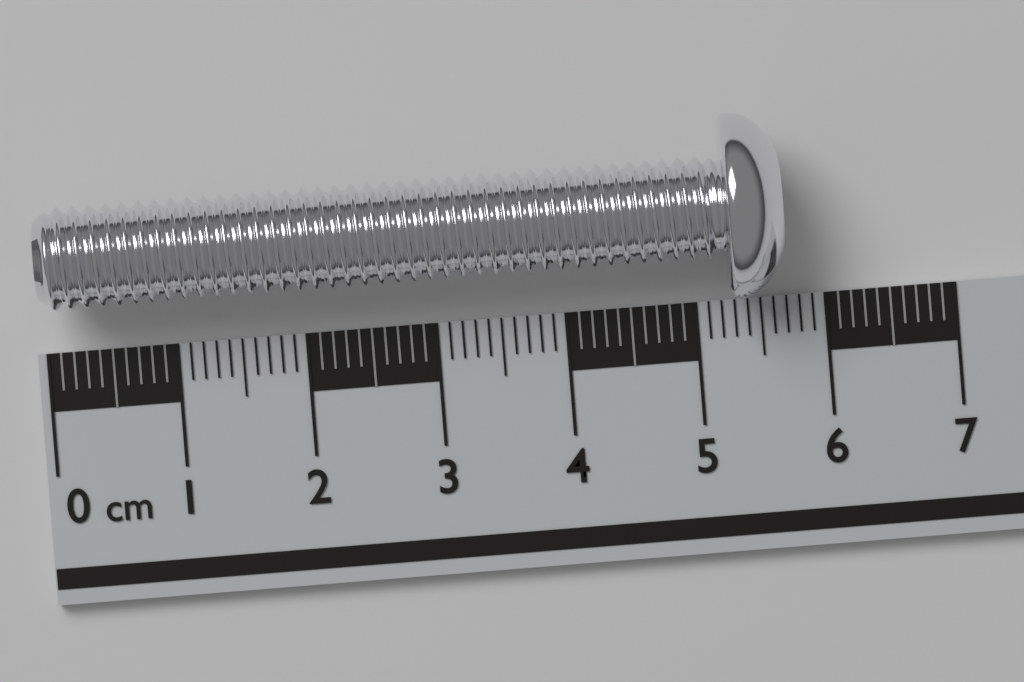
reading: 5.7 cm
